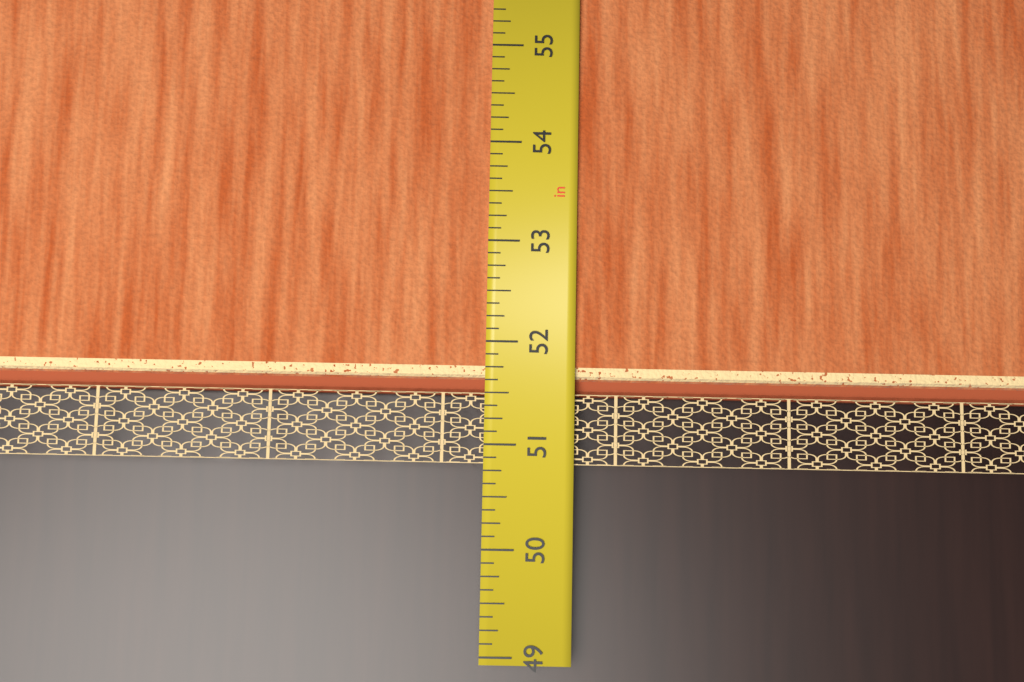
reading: 51.500 in
